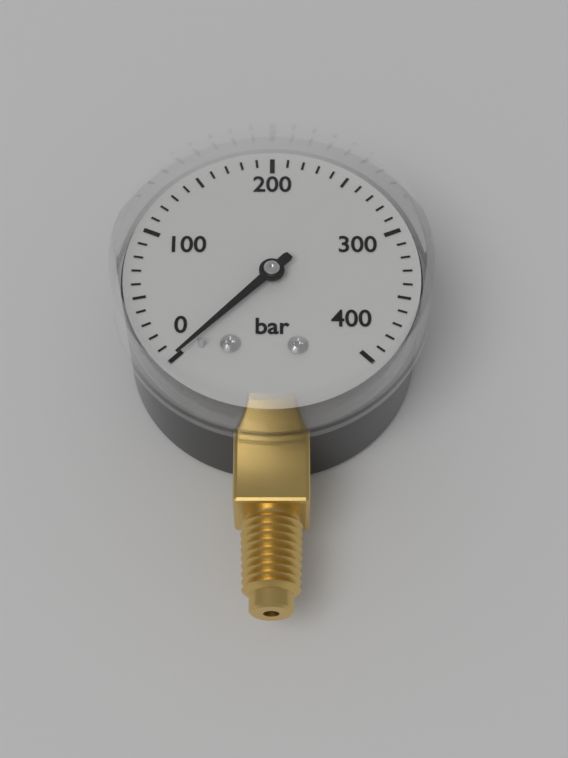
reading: 0 bar
